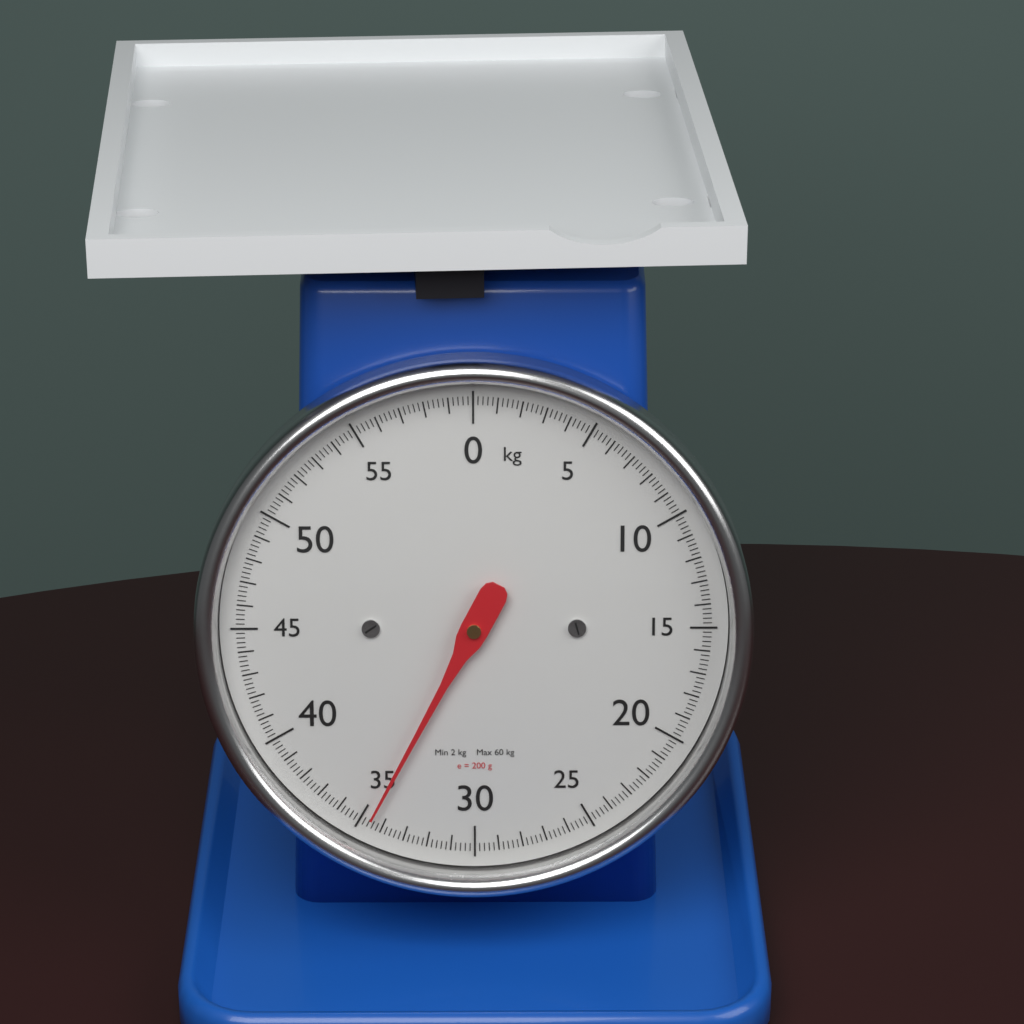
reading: 34.6 kg
